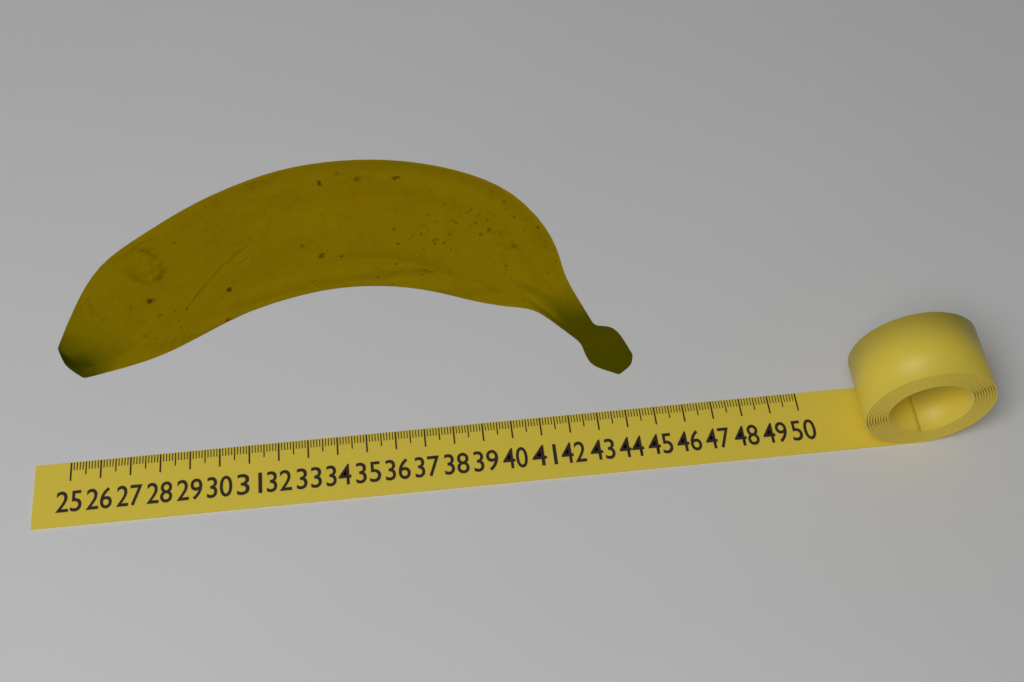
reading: 44.2 (no unit)
